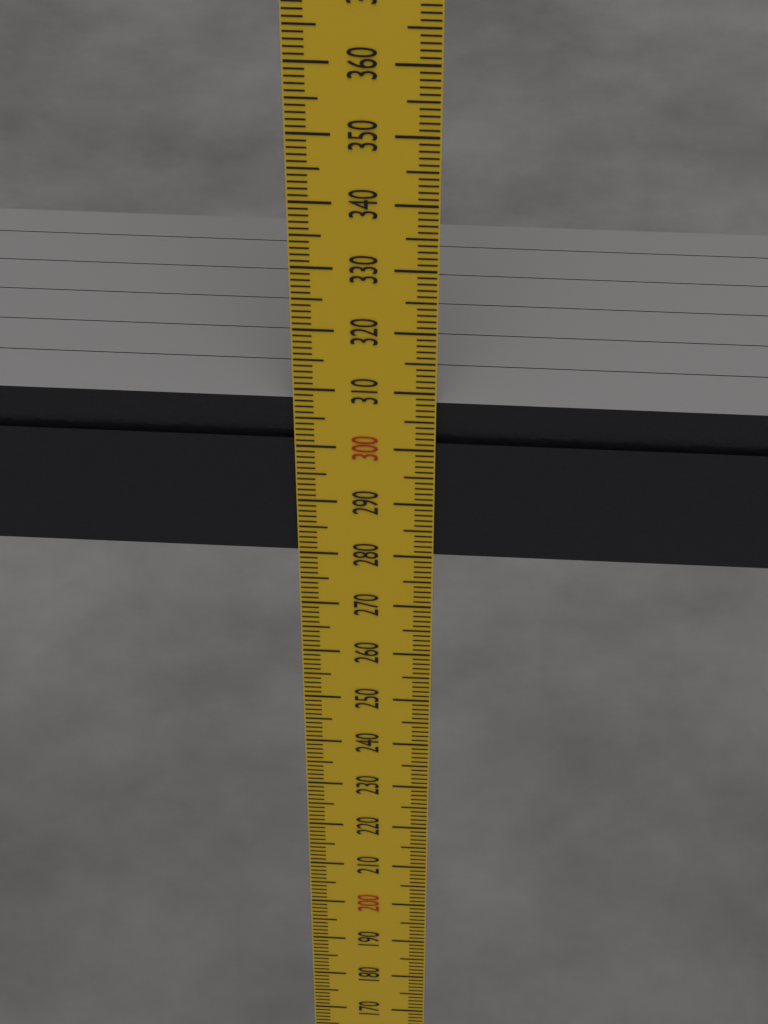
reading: 308 mm
